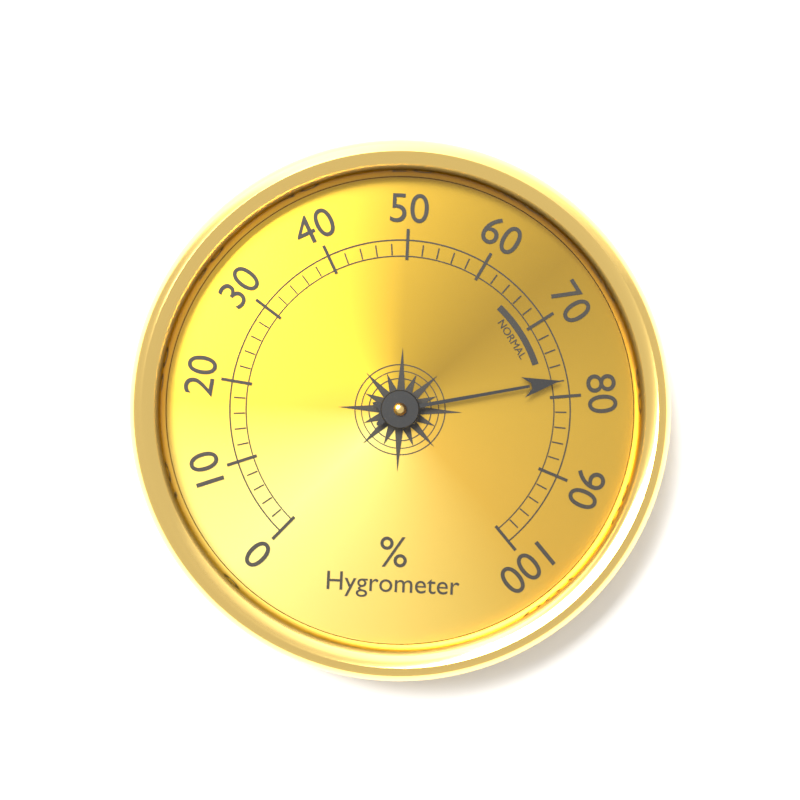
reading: 78 %
